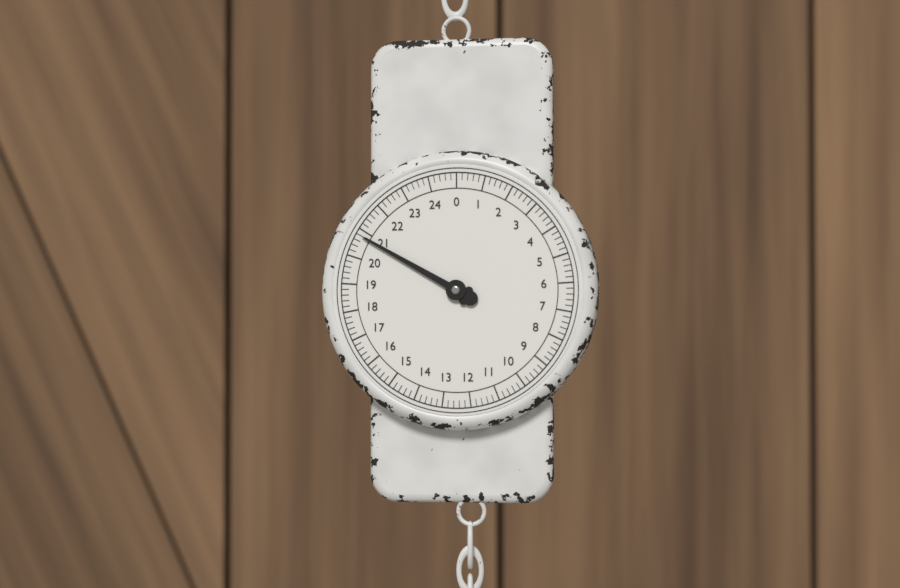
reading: 20.8 (no unit)
